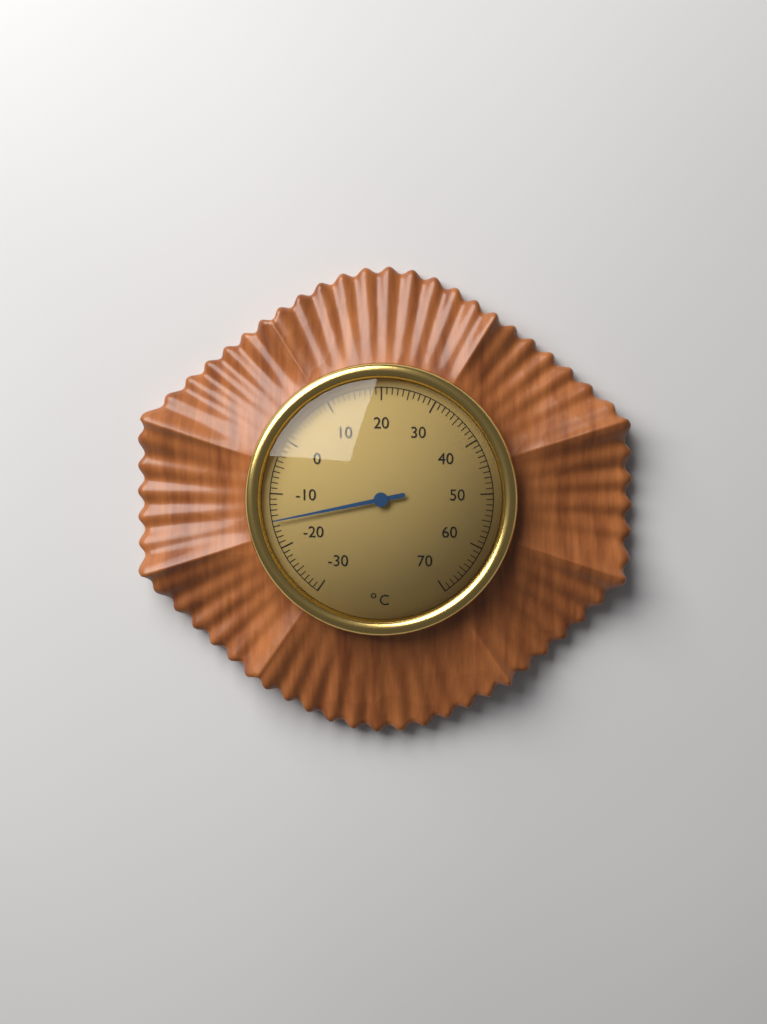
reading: -15 °C
